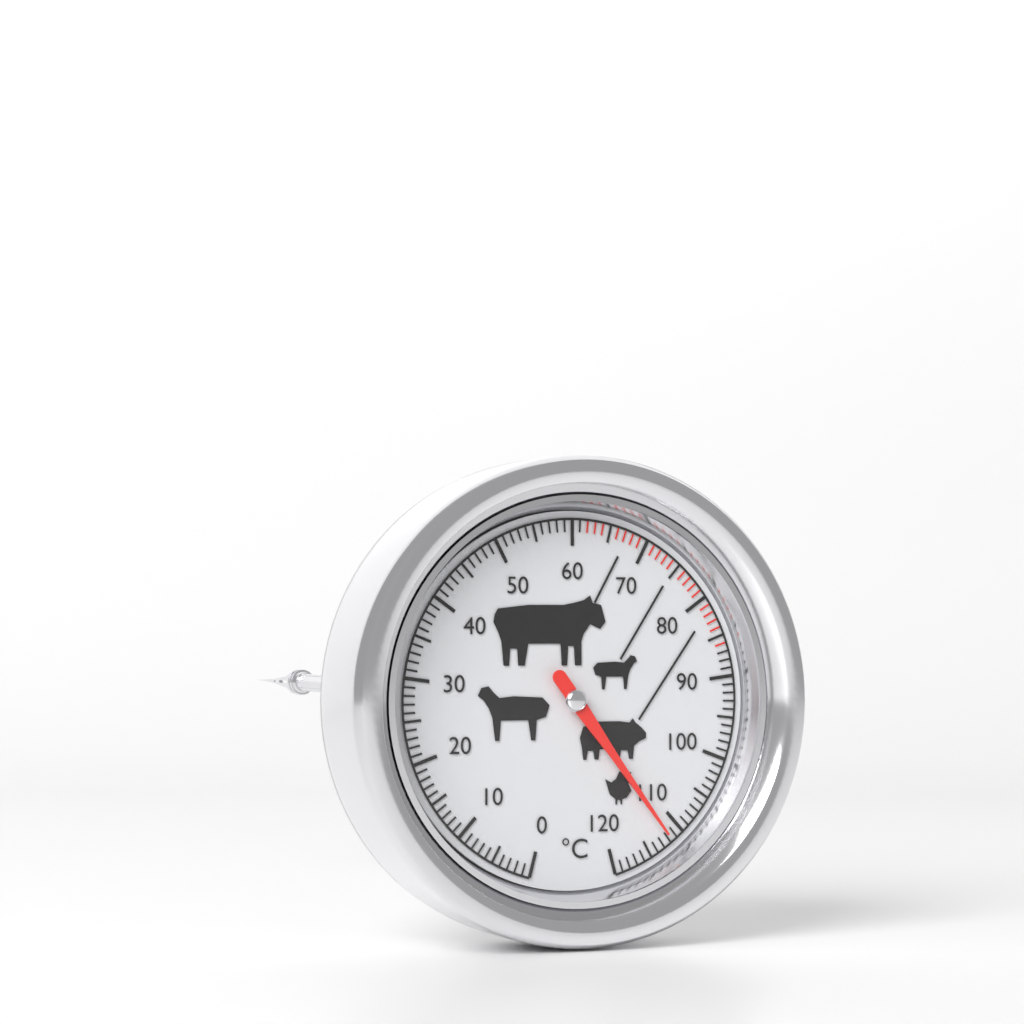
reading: 112 °C
